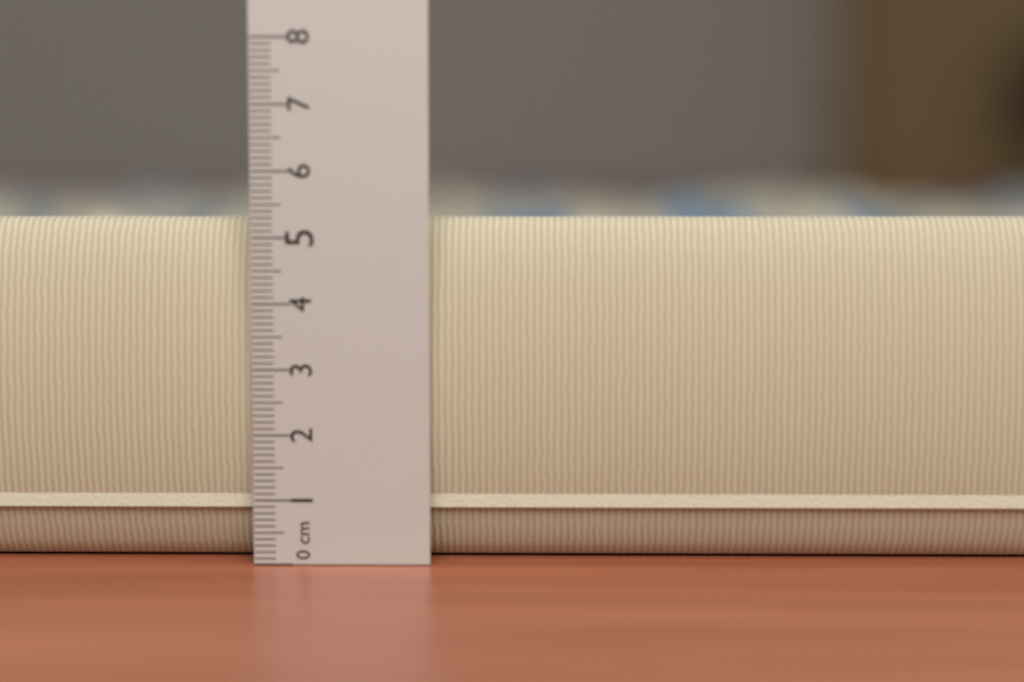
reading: 5.3 cm
